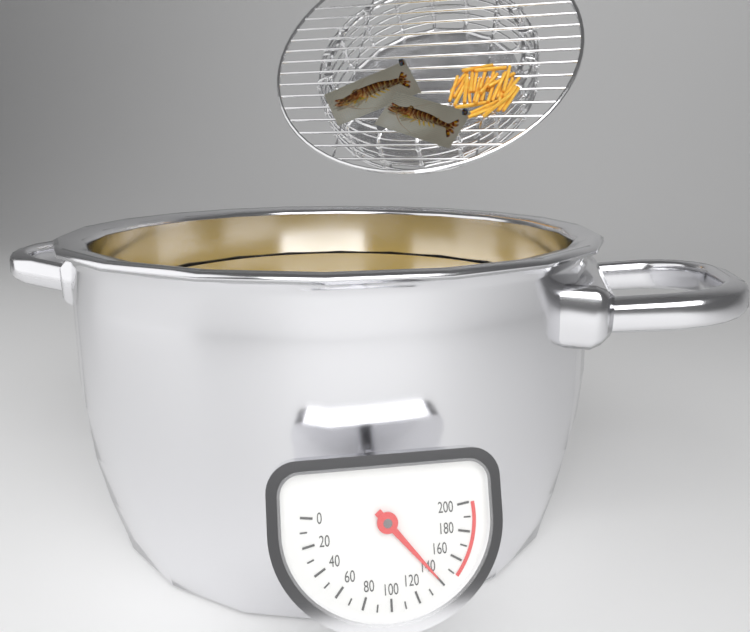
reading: 140 (no unit)
